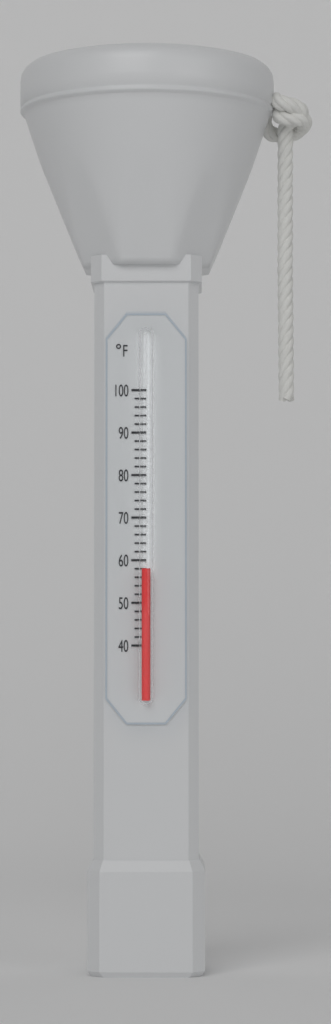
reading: 58 °F
